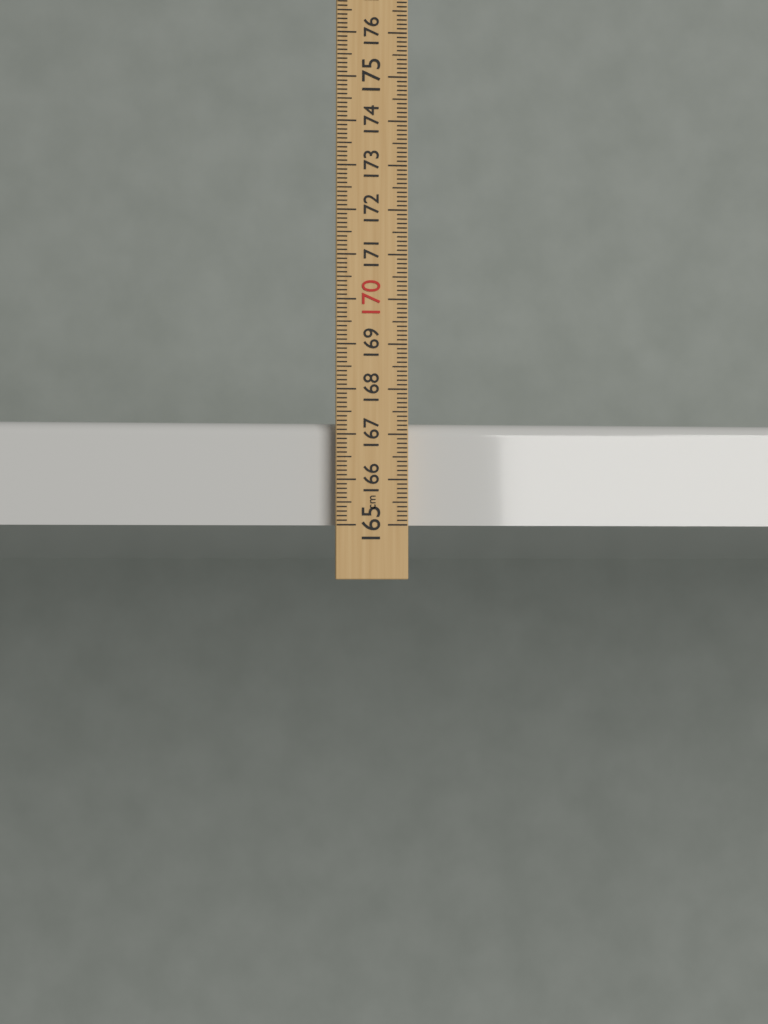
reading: 167.3 cm
